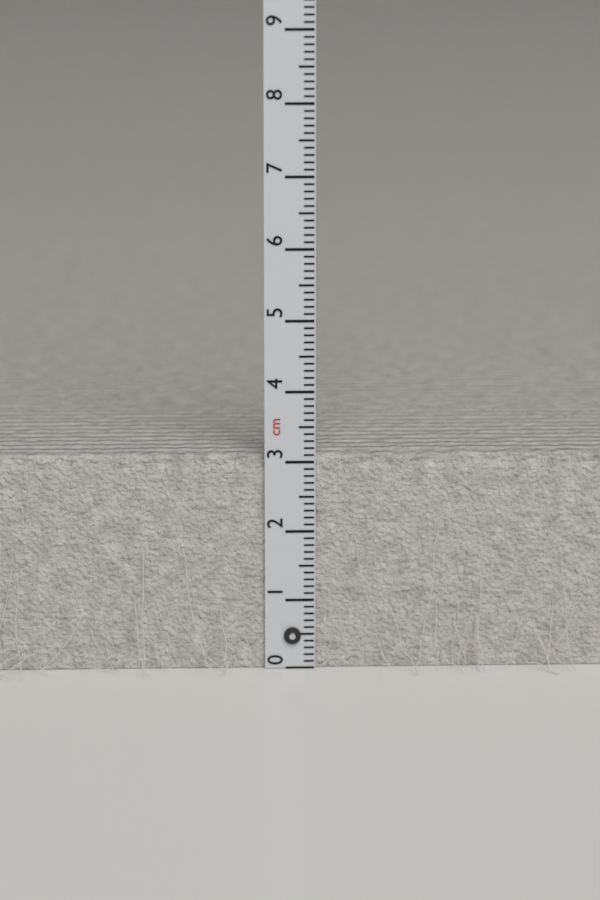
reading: 3.1 cm
